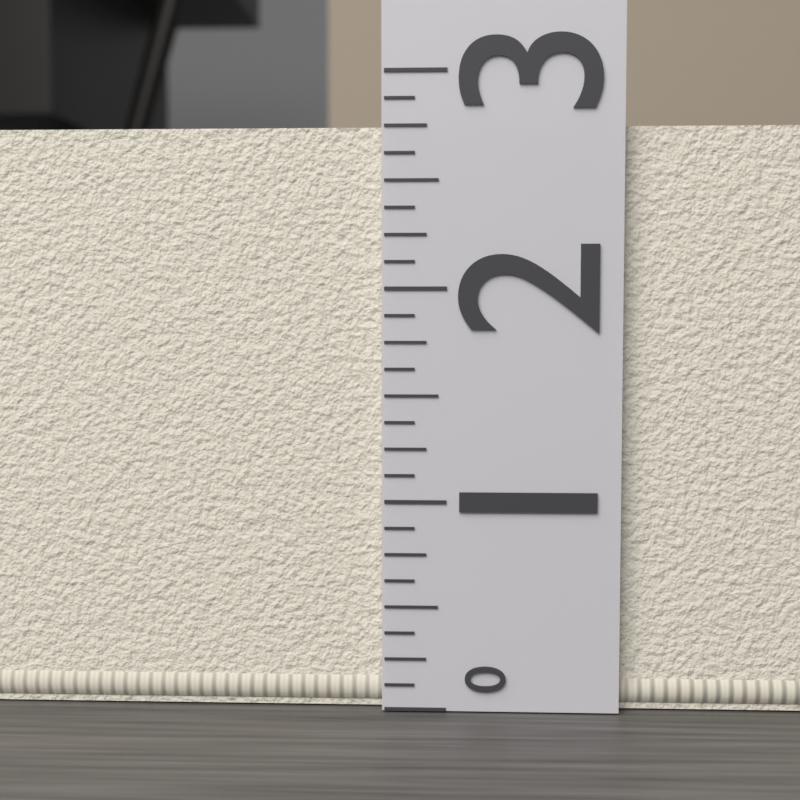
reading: 2.750 (no unit)
